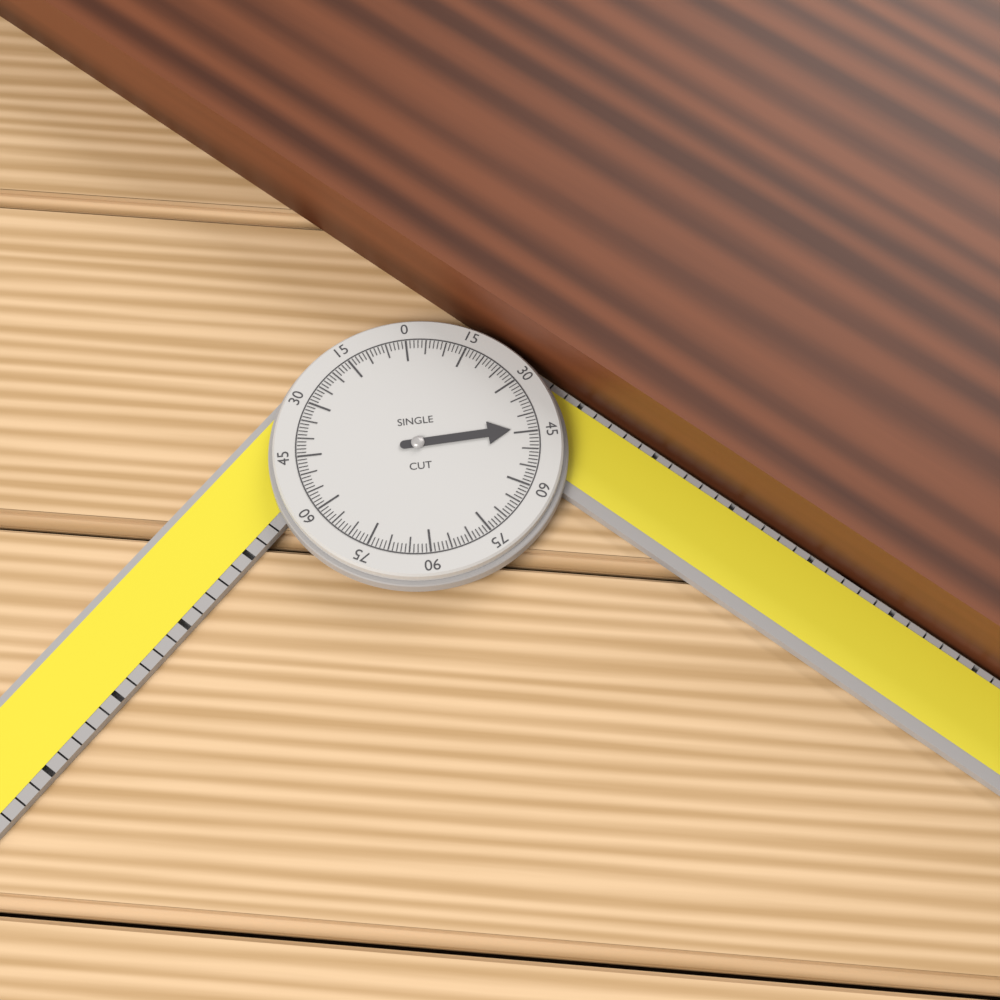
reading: 44 °
